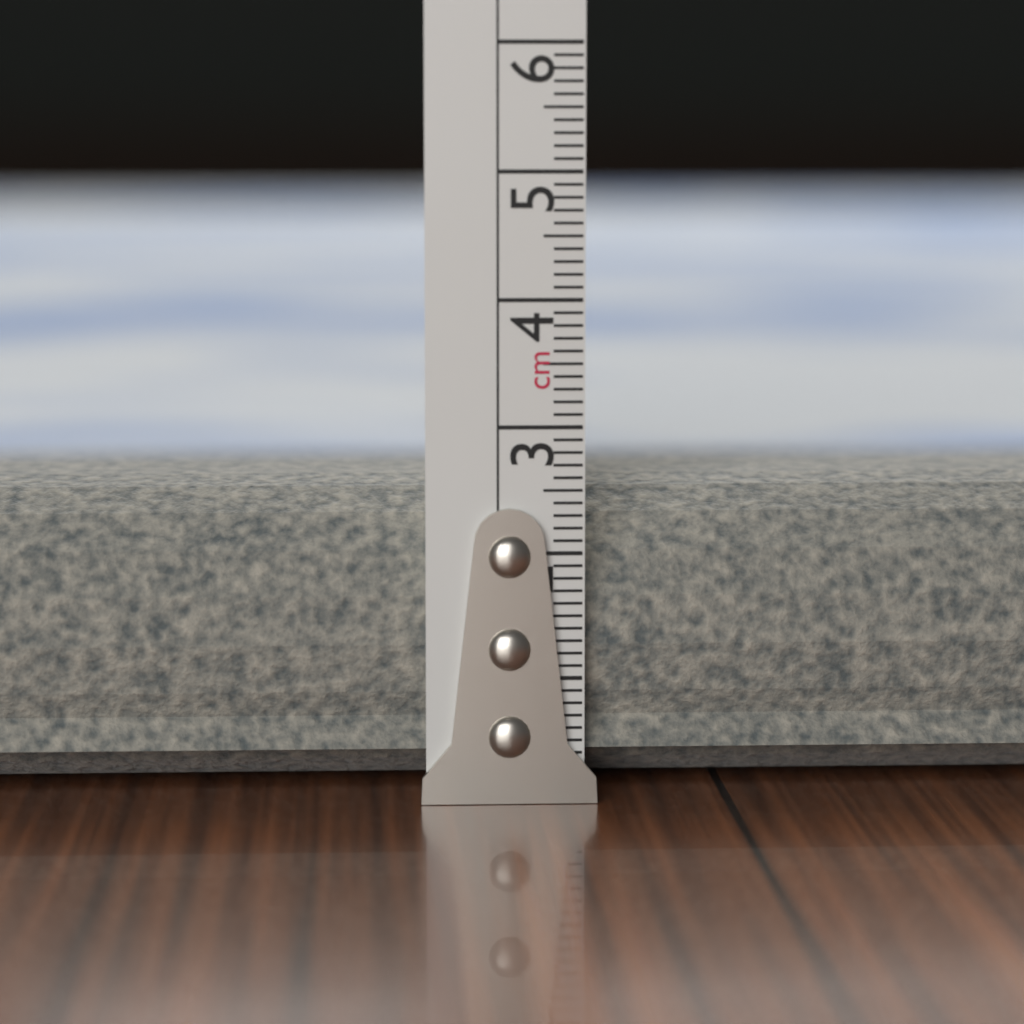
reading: 2.6 cm
